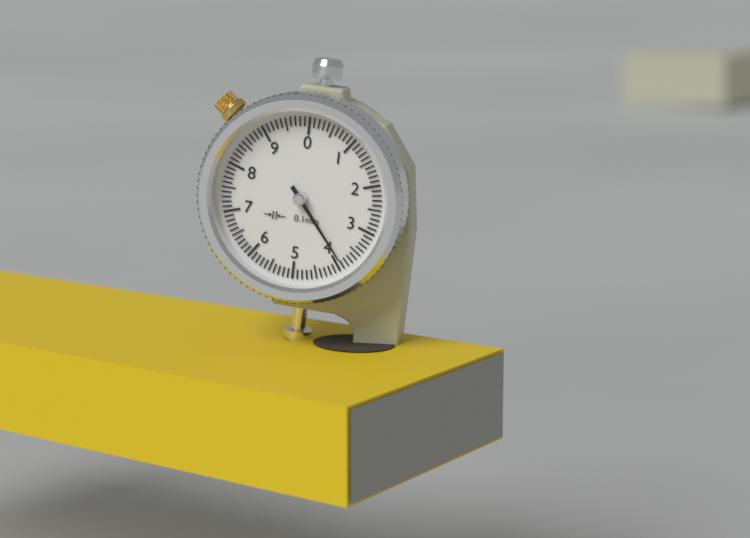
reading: 3.9 mm
